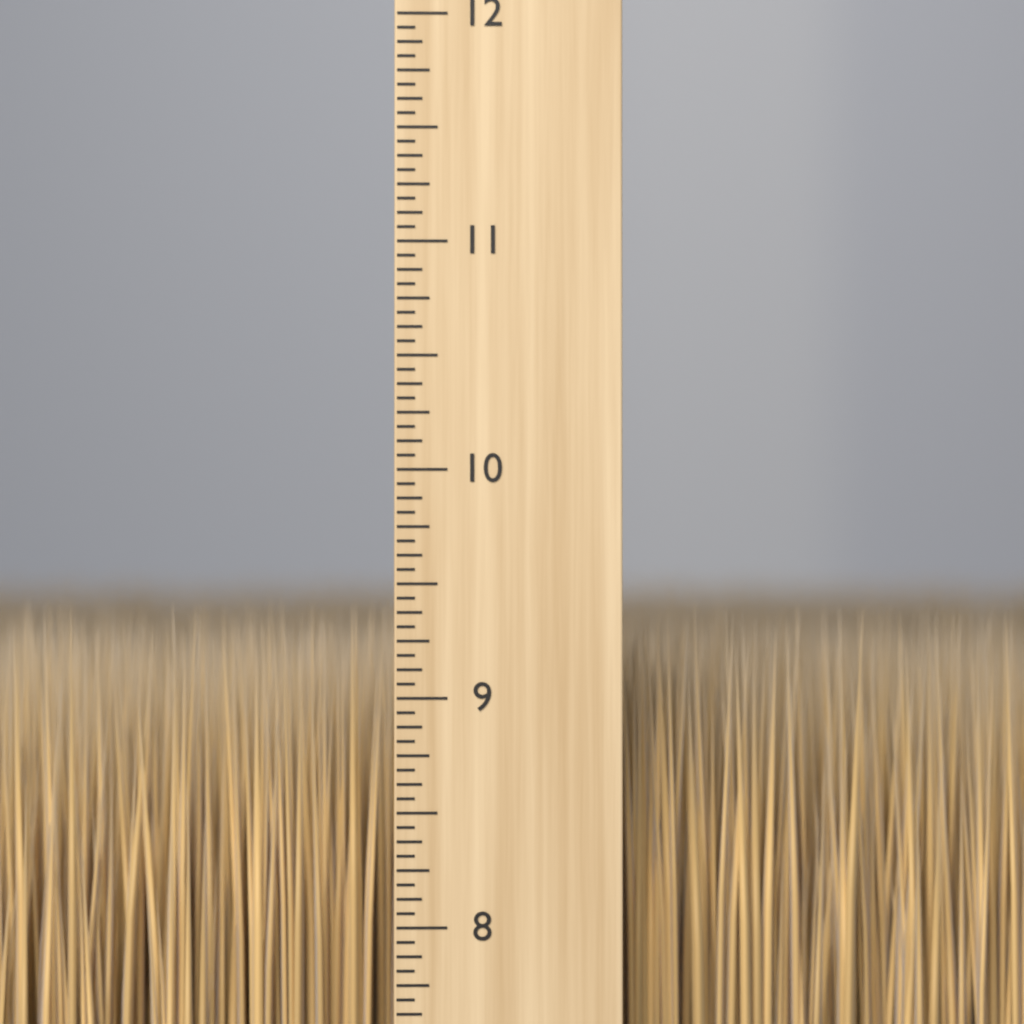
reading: 9.4375 inch
